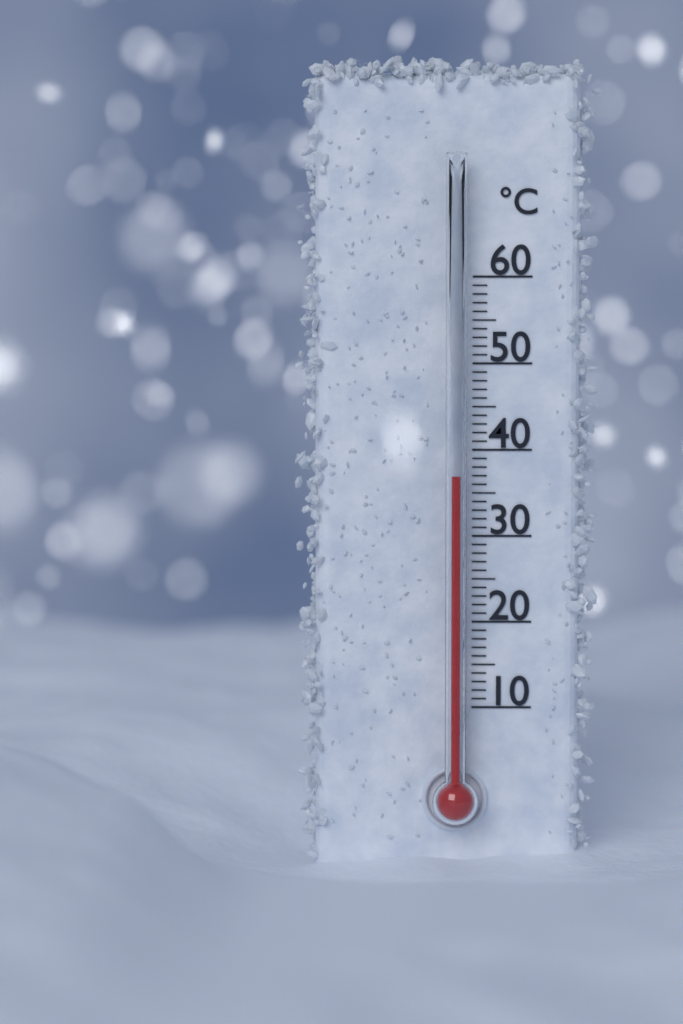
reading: 37 °C
